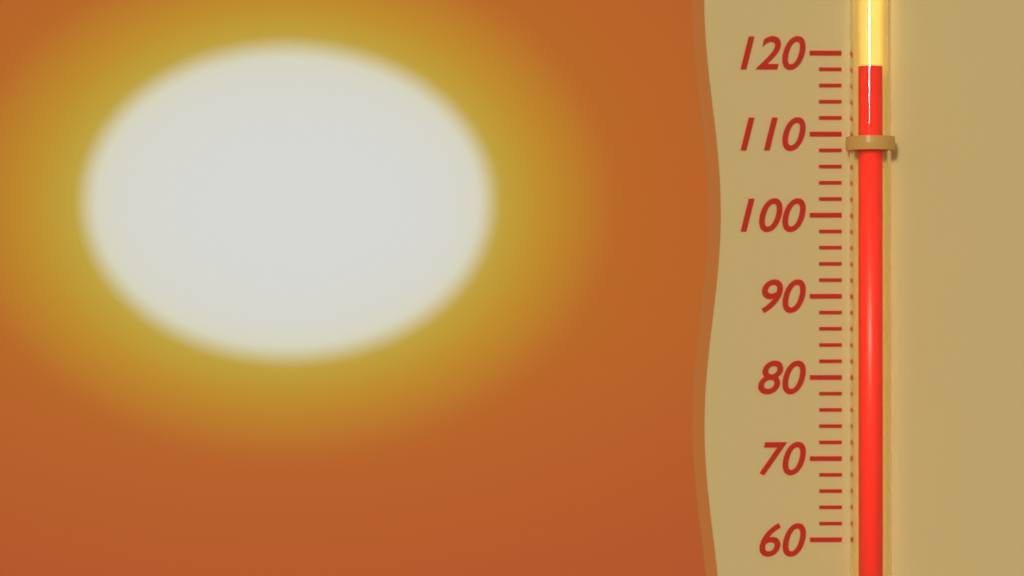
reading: 118 (no unit)
